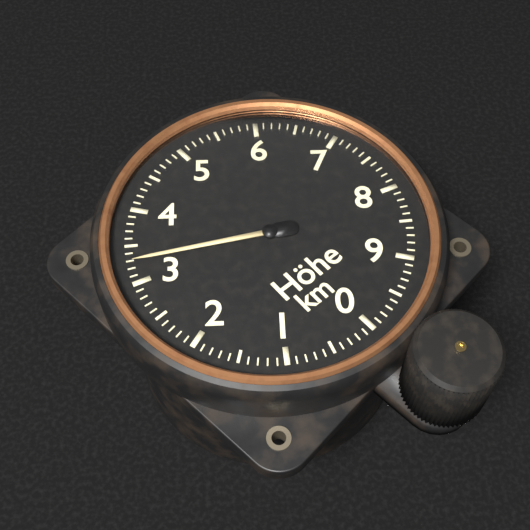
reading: 3.3 km
